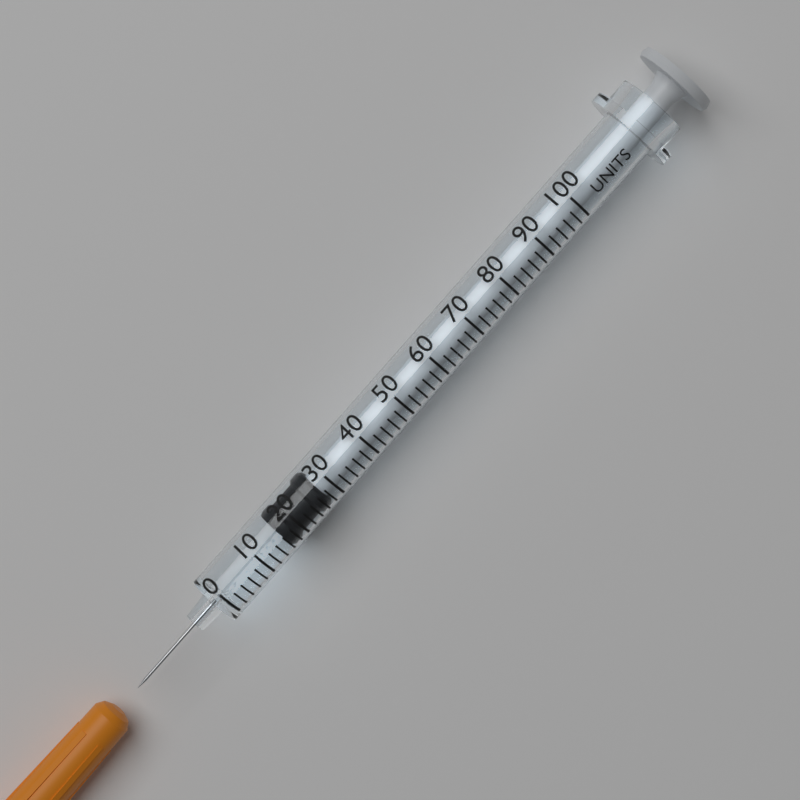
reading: 16 units
